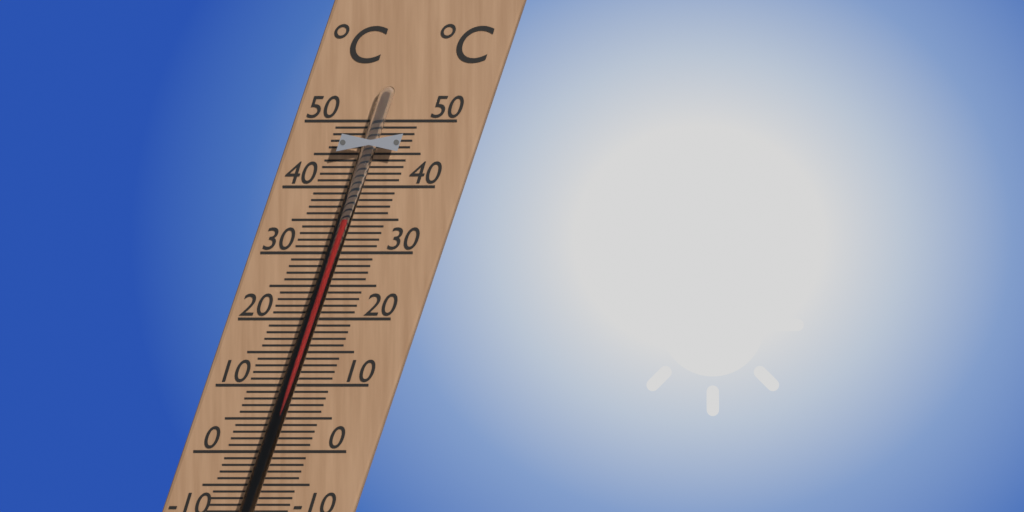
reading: 35 °C
